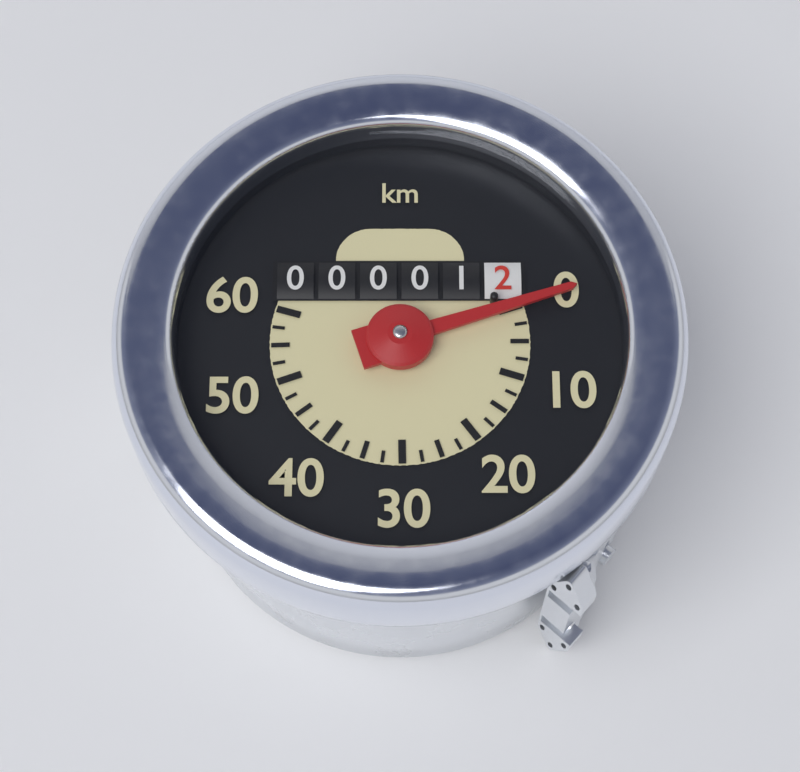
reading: 0.0 km/h
